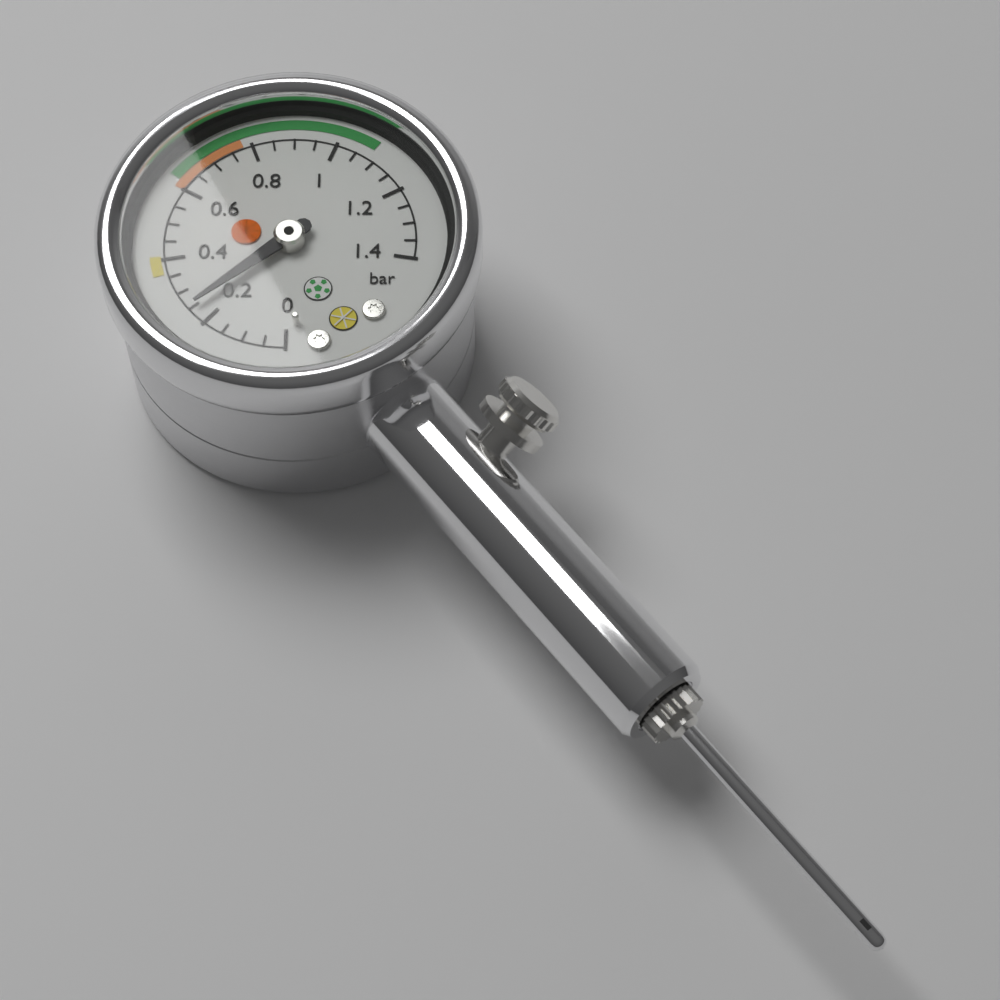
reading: 0.25 bar
